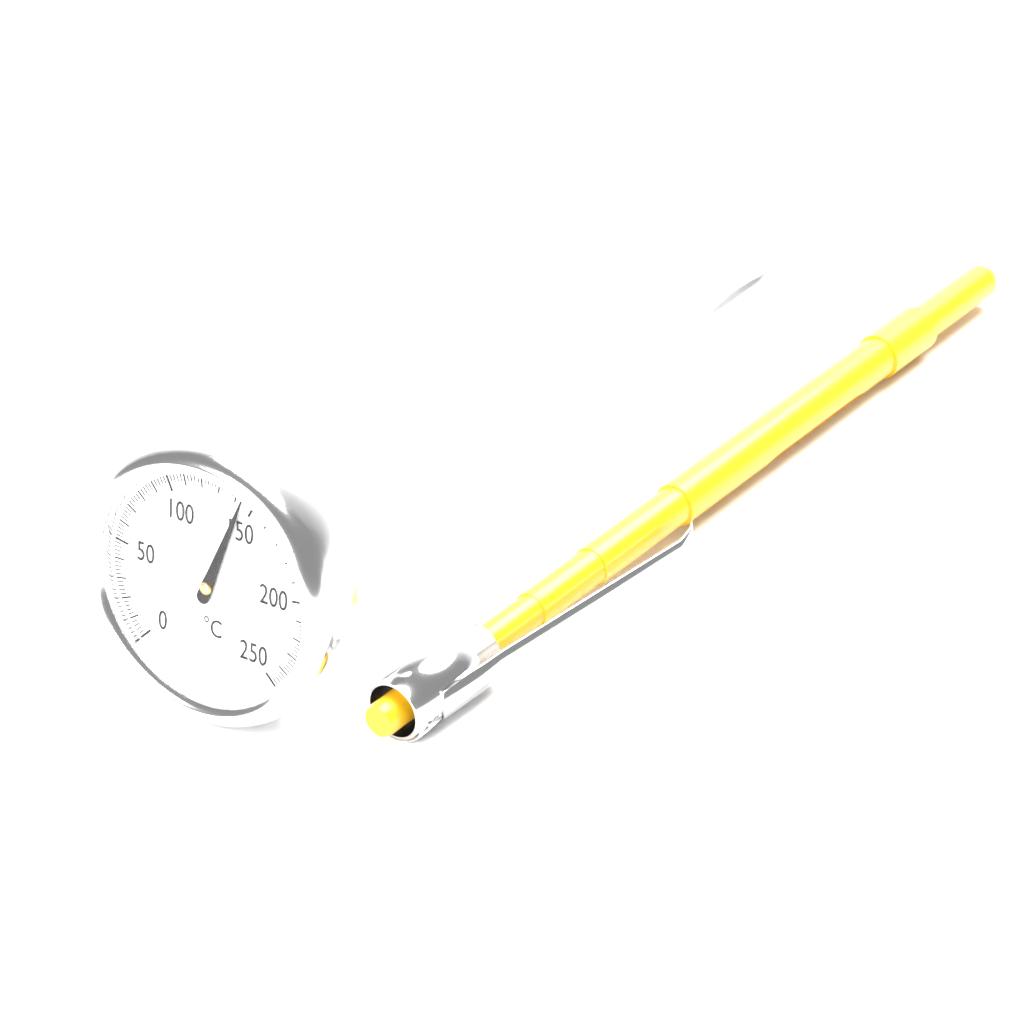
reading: 144 °C
